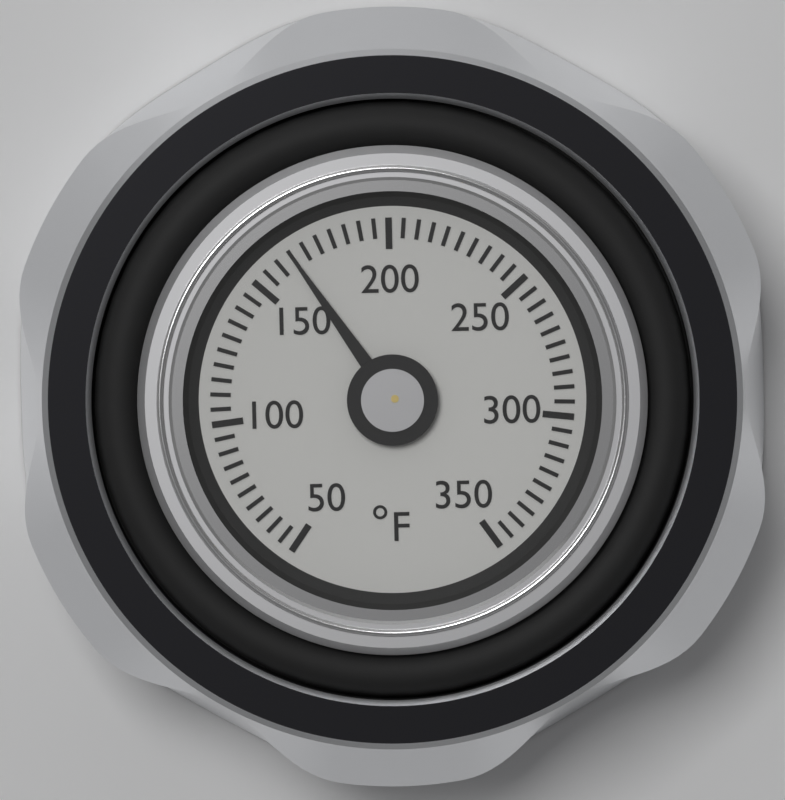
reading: 165 °F
